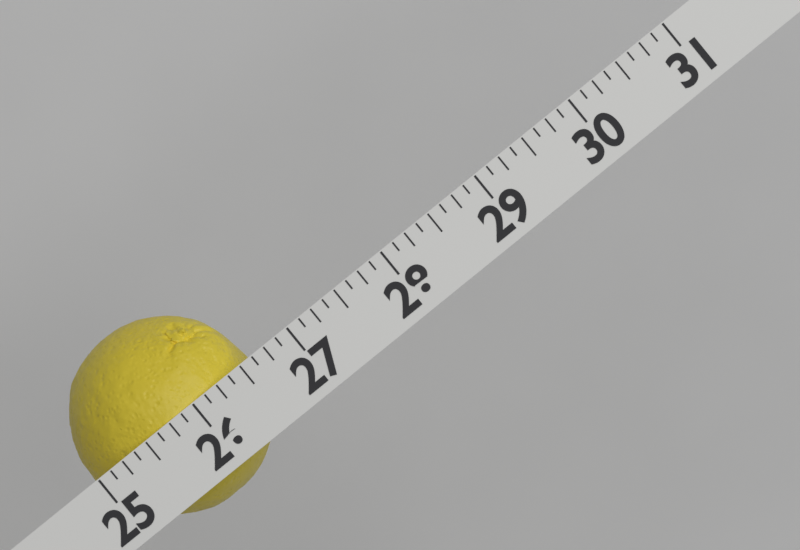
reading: 26.625 (no unit)
